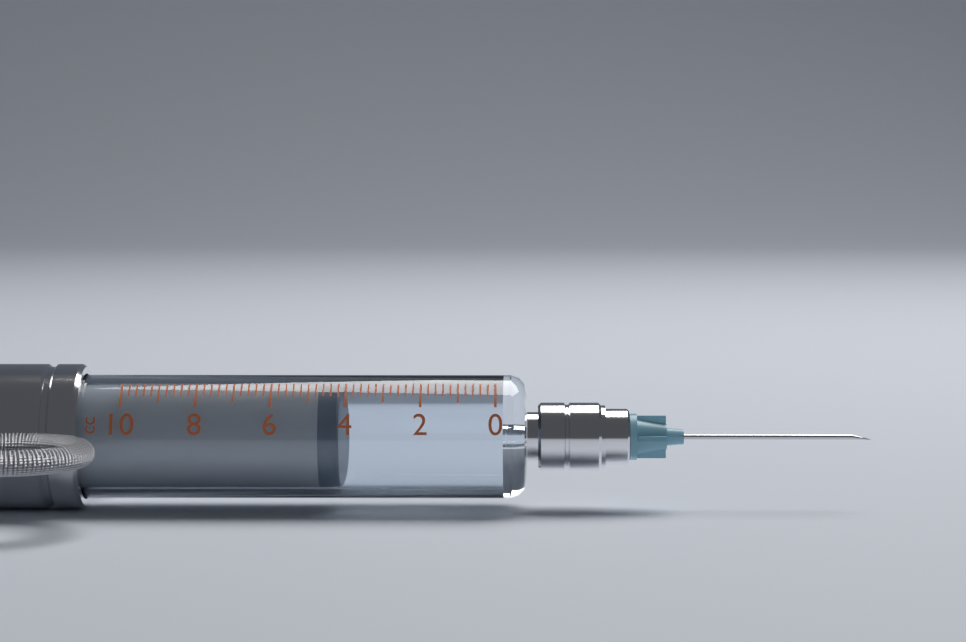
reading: 4.2 cc
